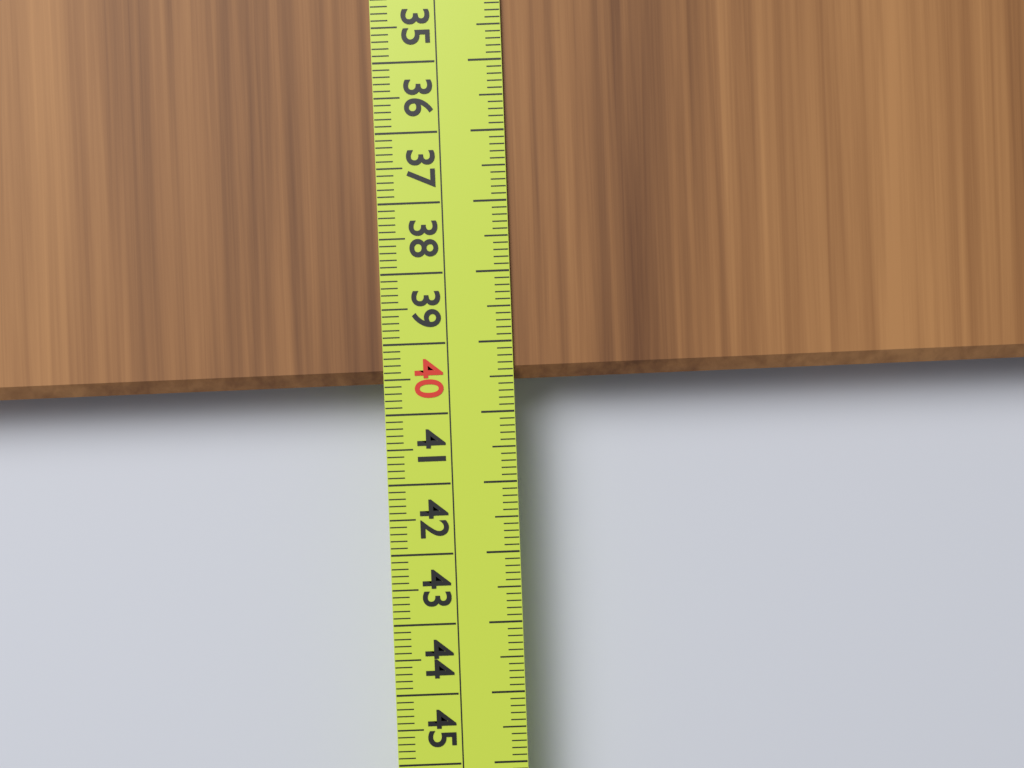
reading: 39.6 cm
